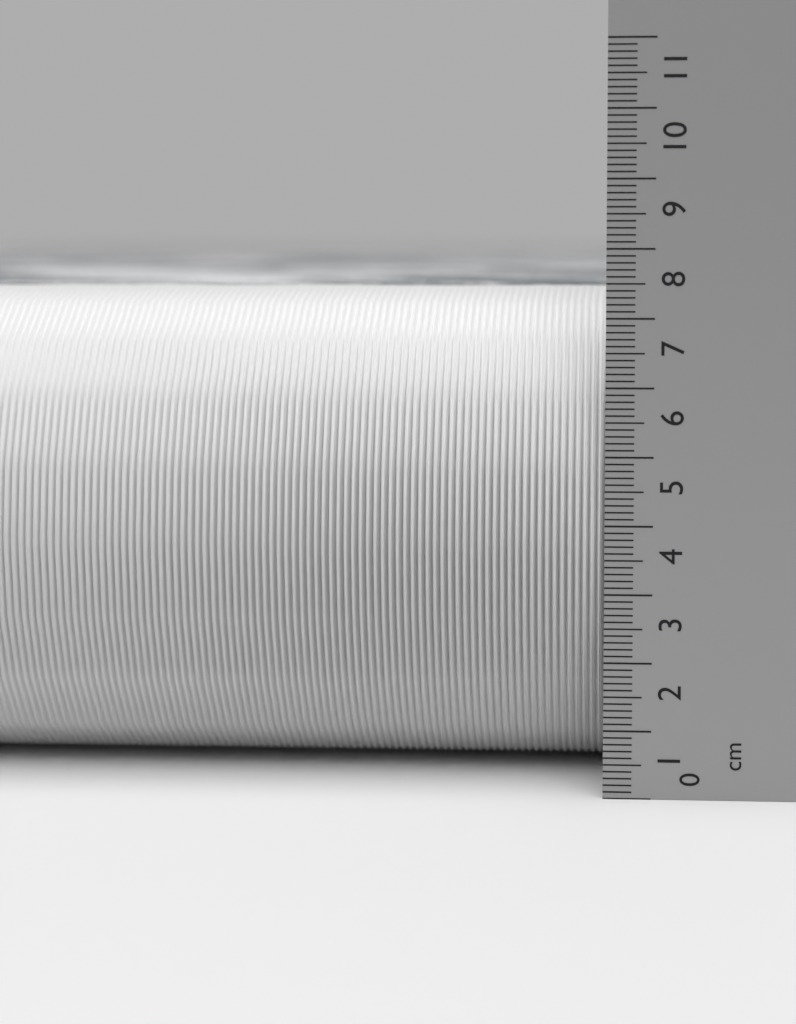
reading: 7.4 cm
